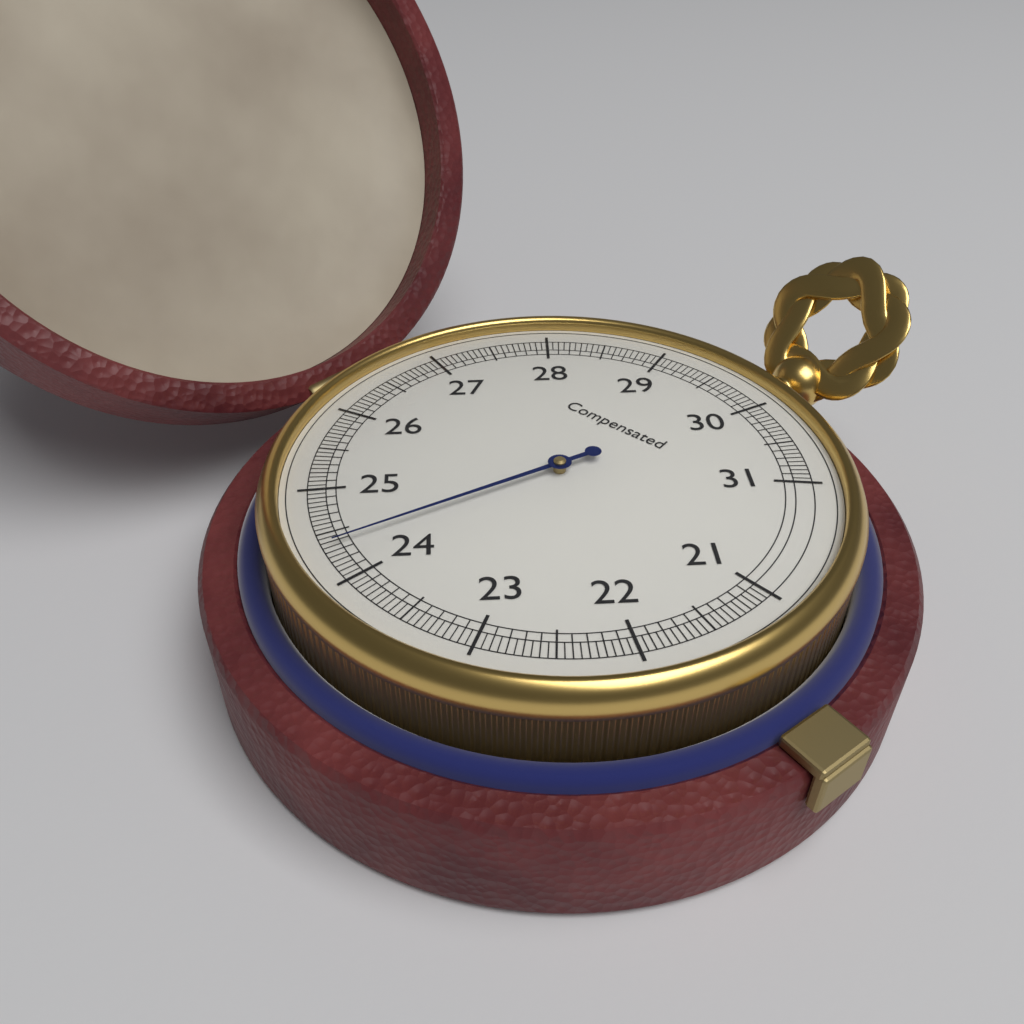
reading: 24.35 (no unit)
